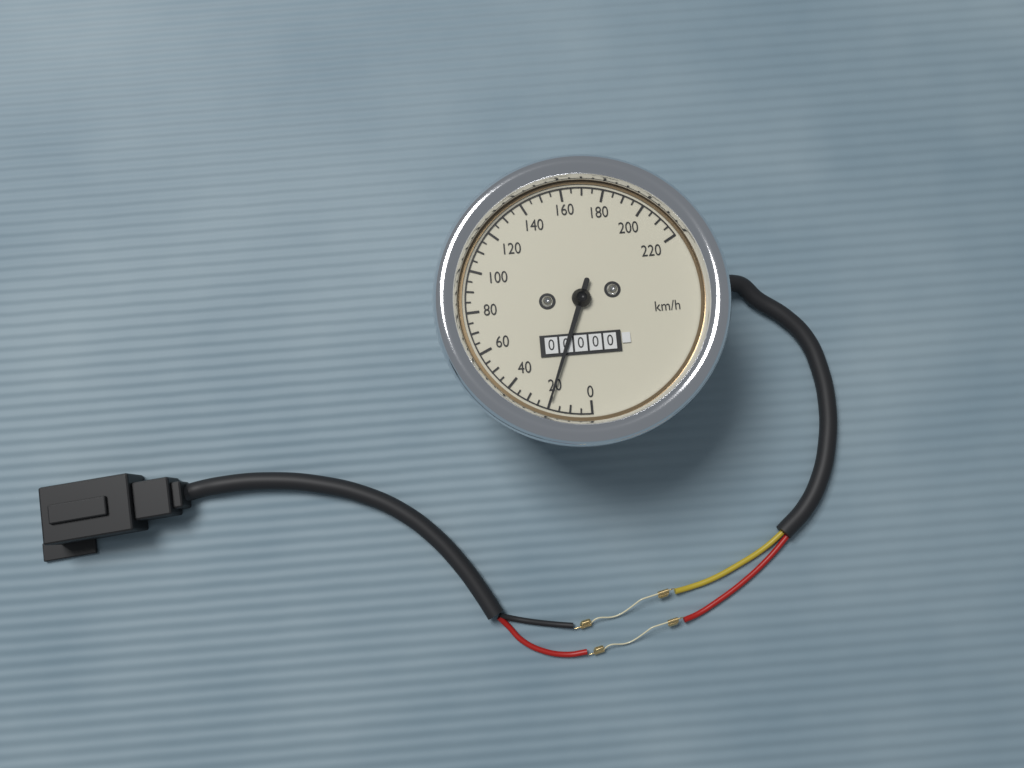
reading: 20 km/h
